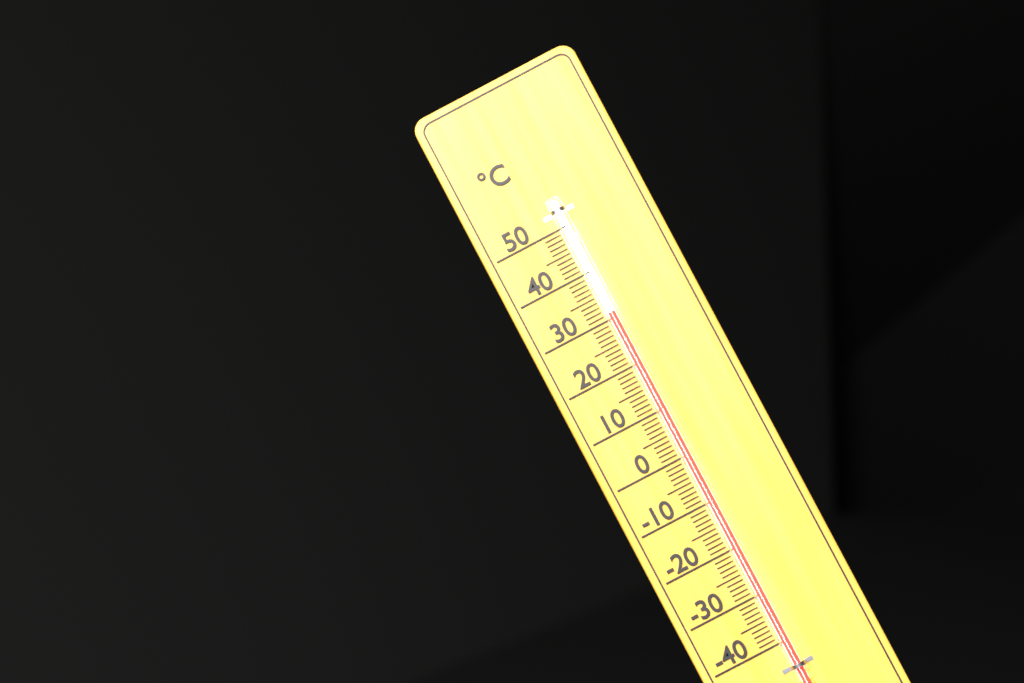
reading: 31 °C
